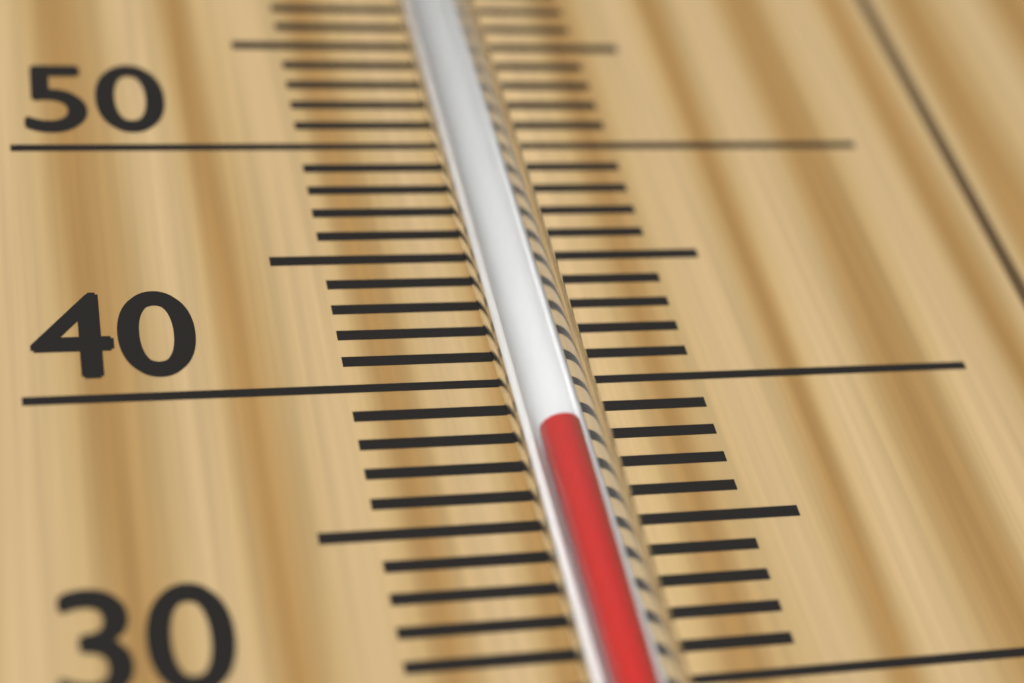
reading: 37 °C
